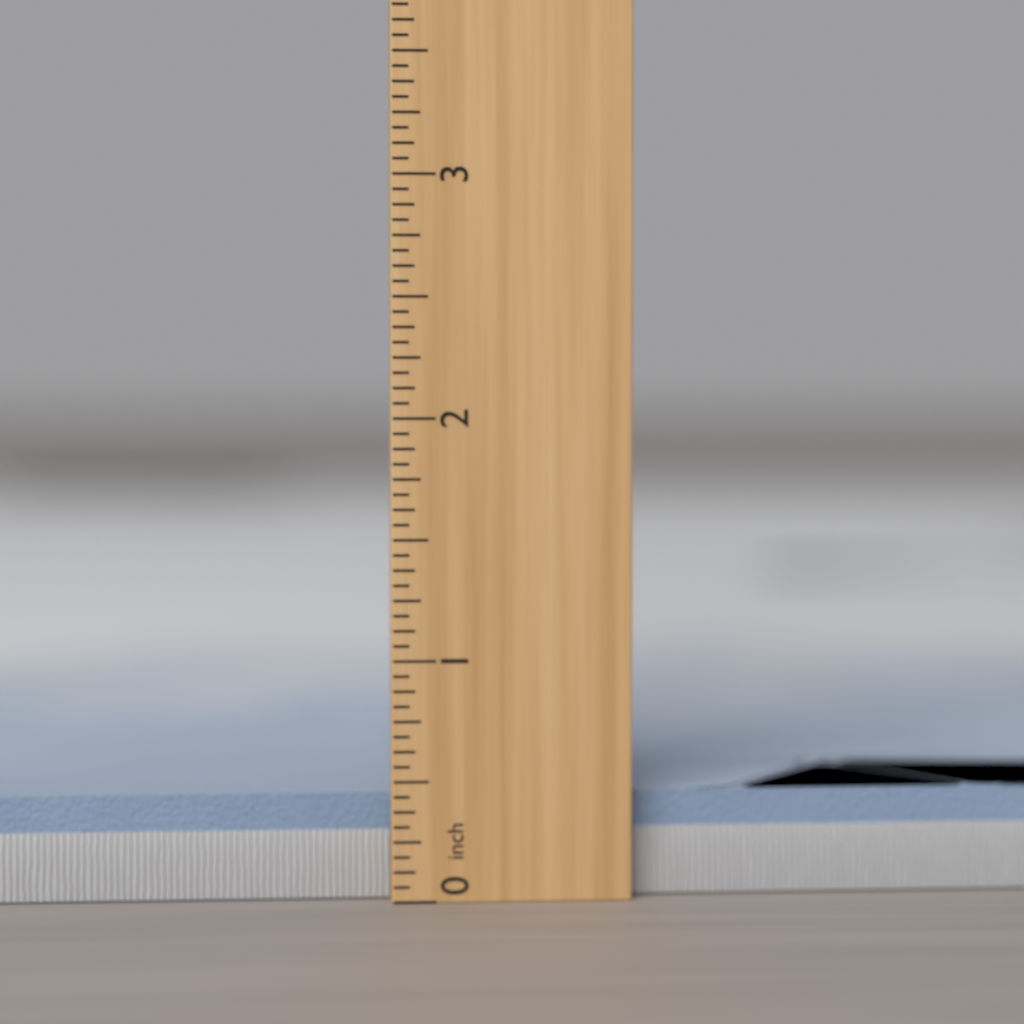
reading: 0.4375 inch
